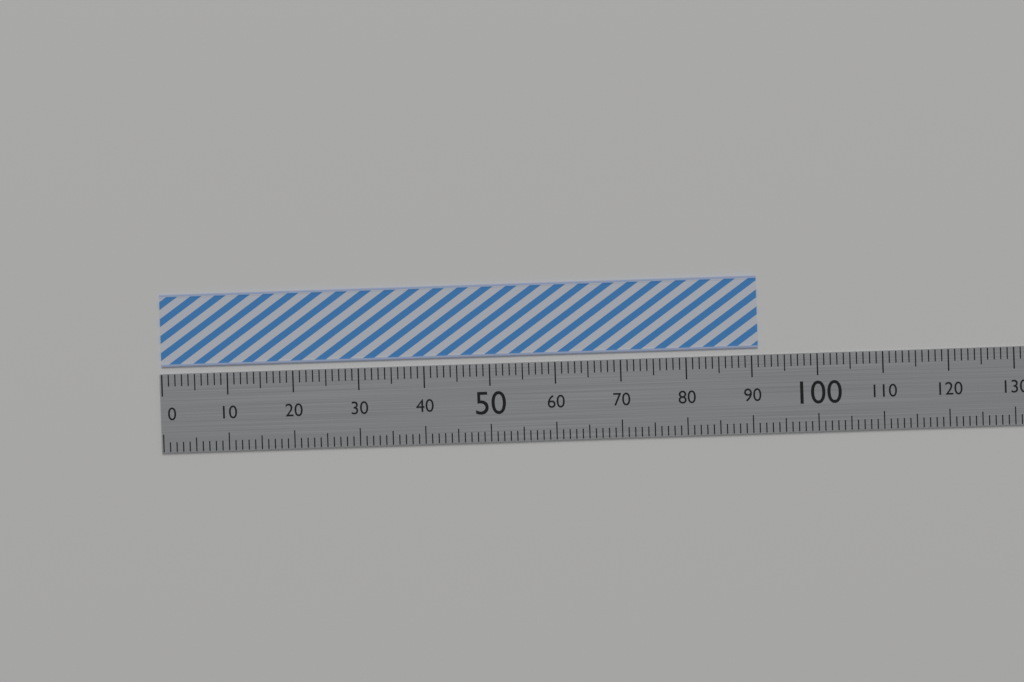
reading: 91 (no unit)
